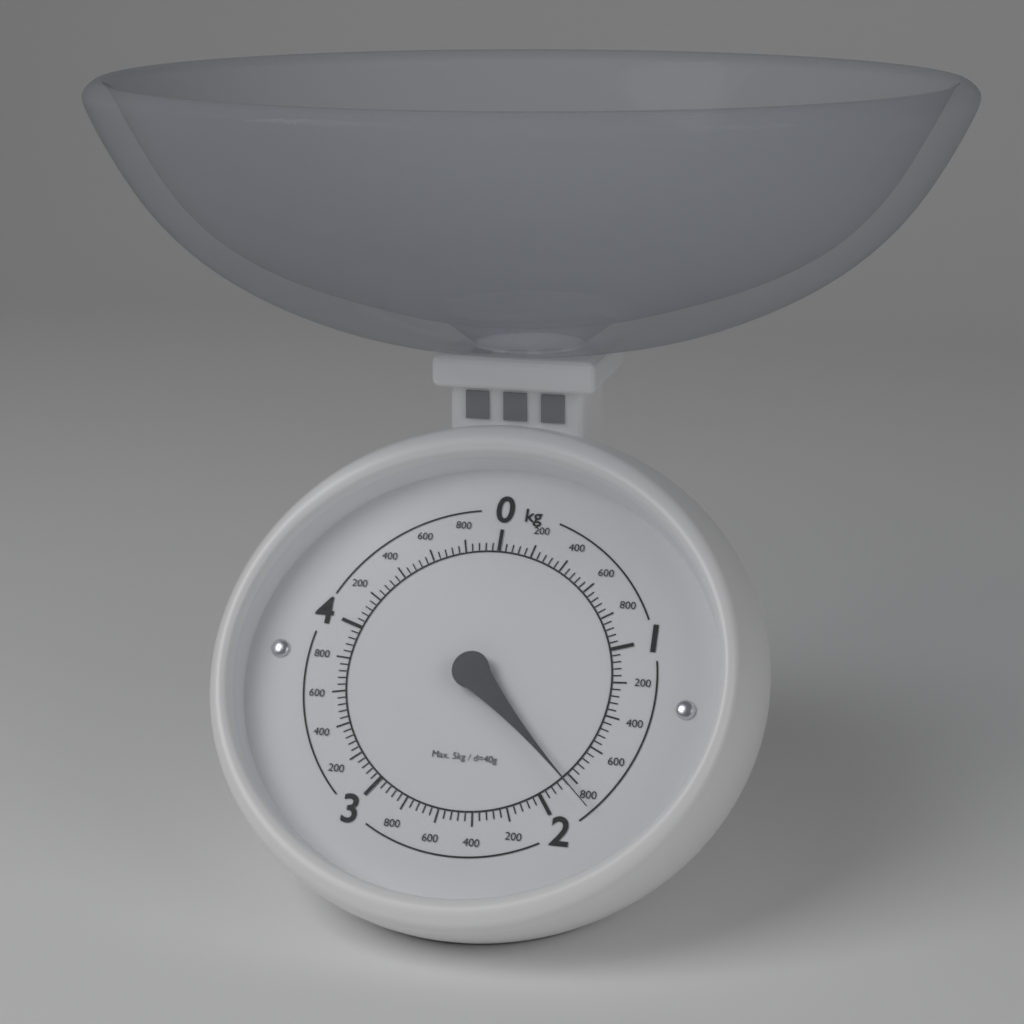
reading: 1.84 kg
